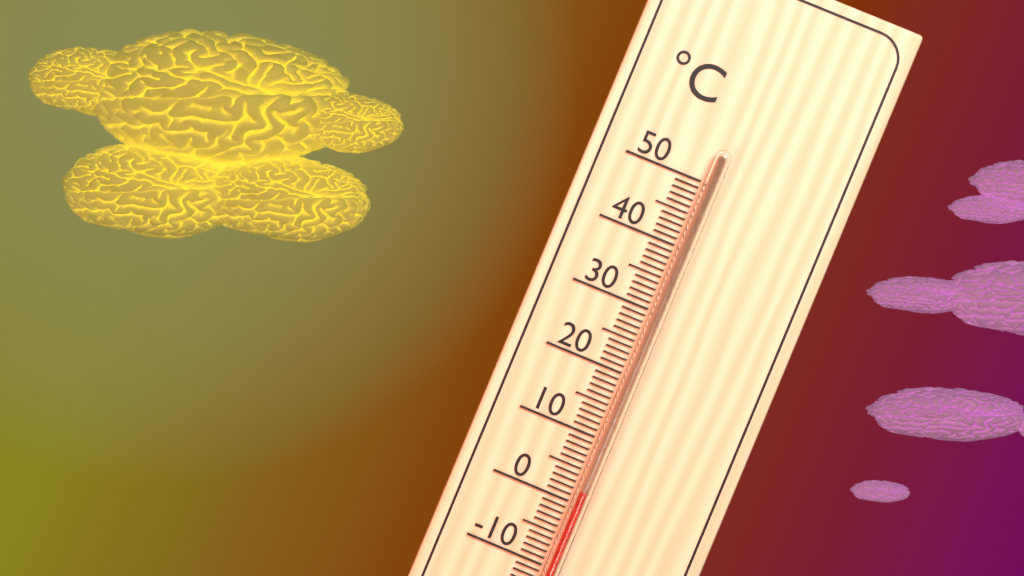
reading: 2 °C
